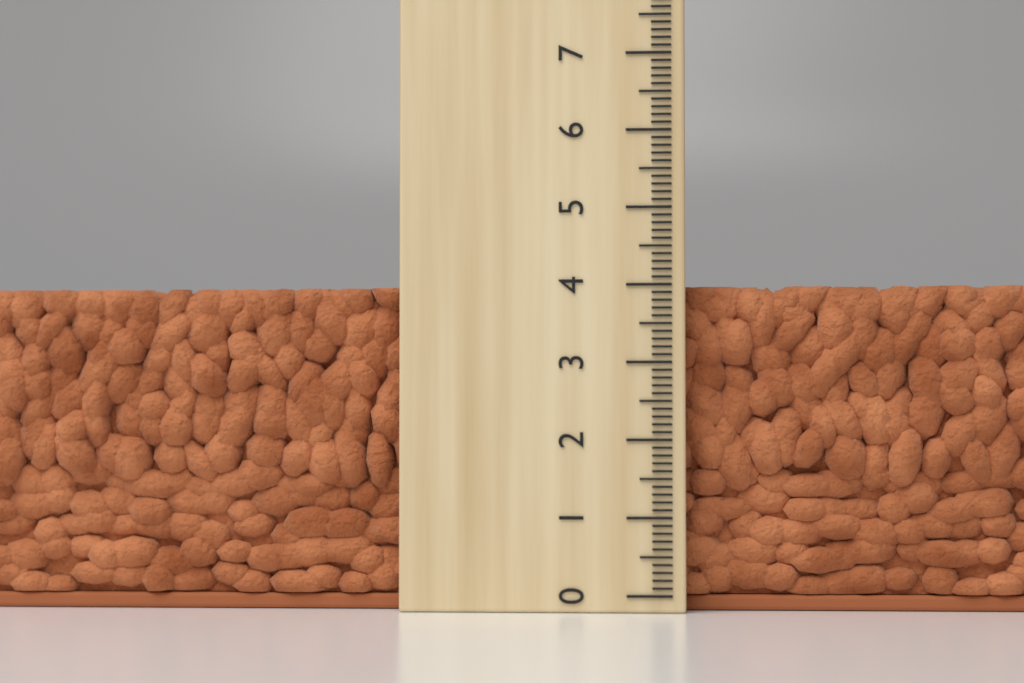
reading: 4.0 (no unit)
